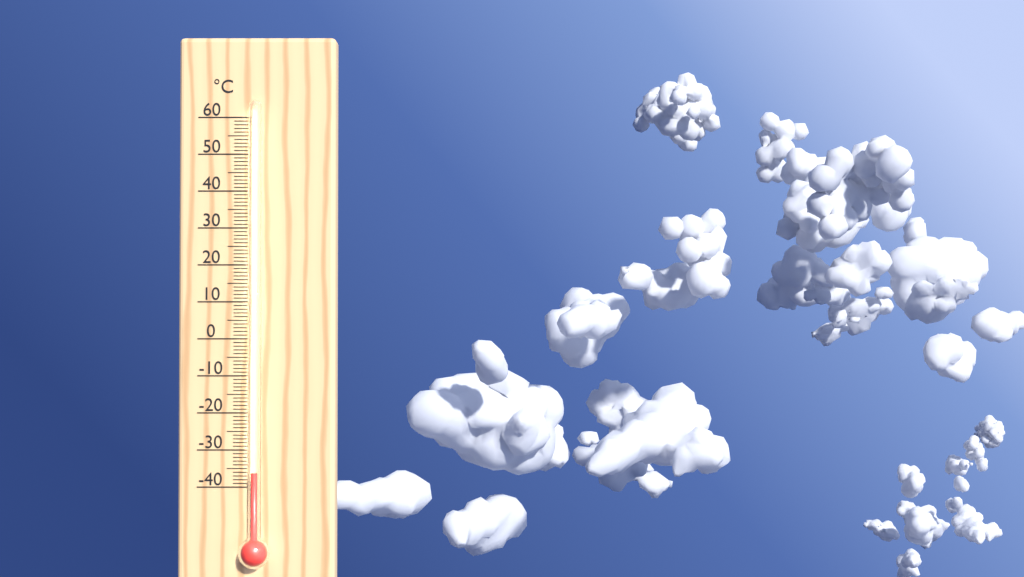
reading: -36 °C
